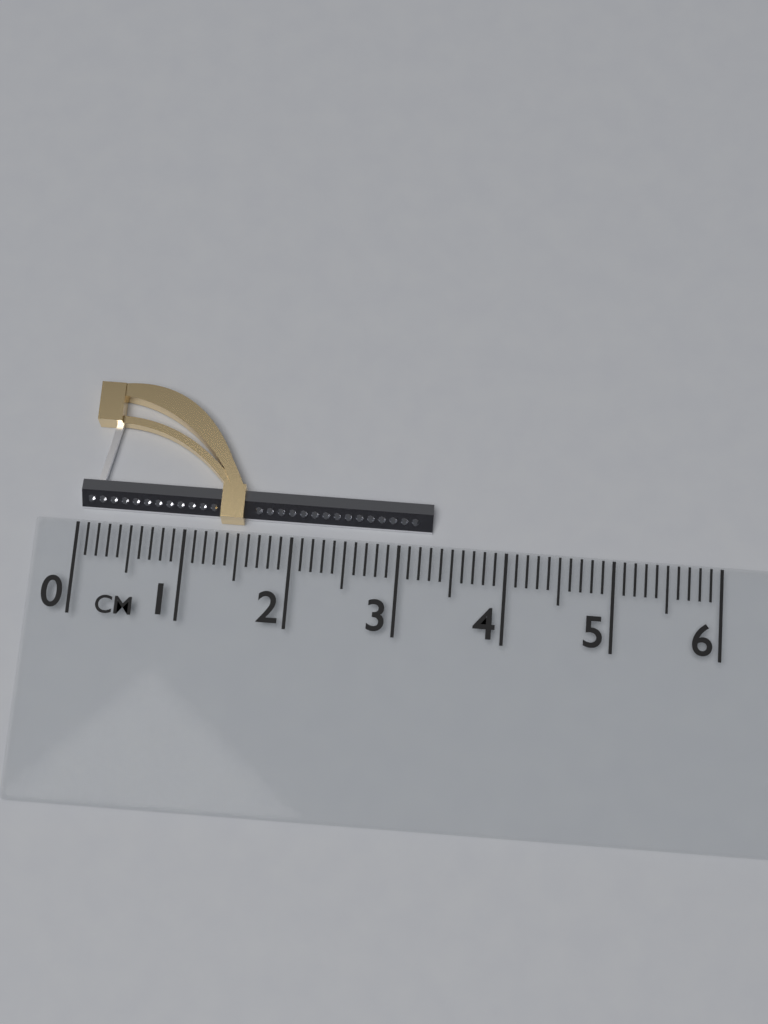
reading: 3.3 cm
